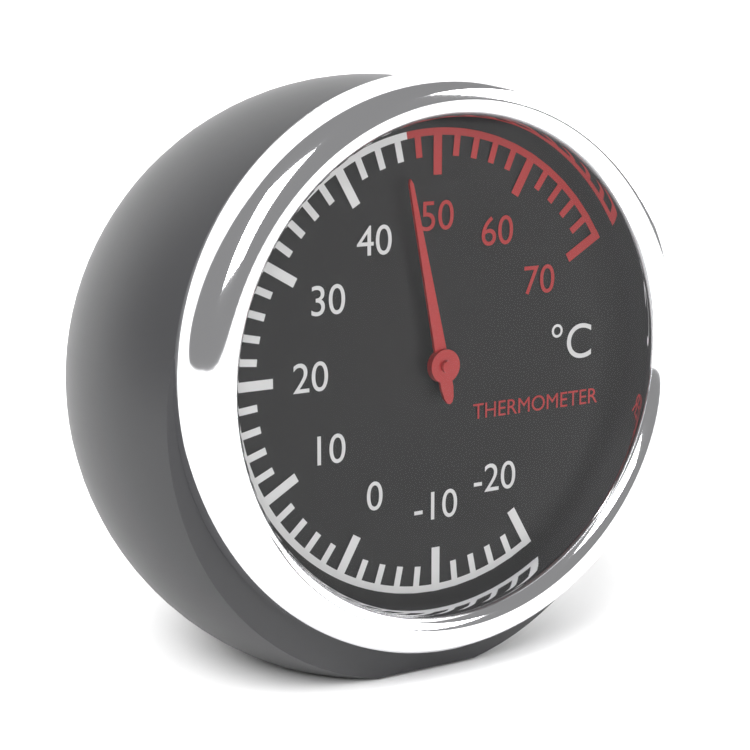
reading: 46 °C
